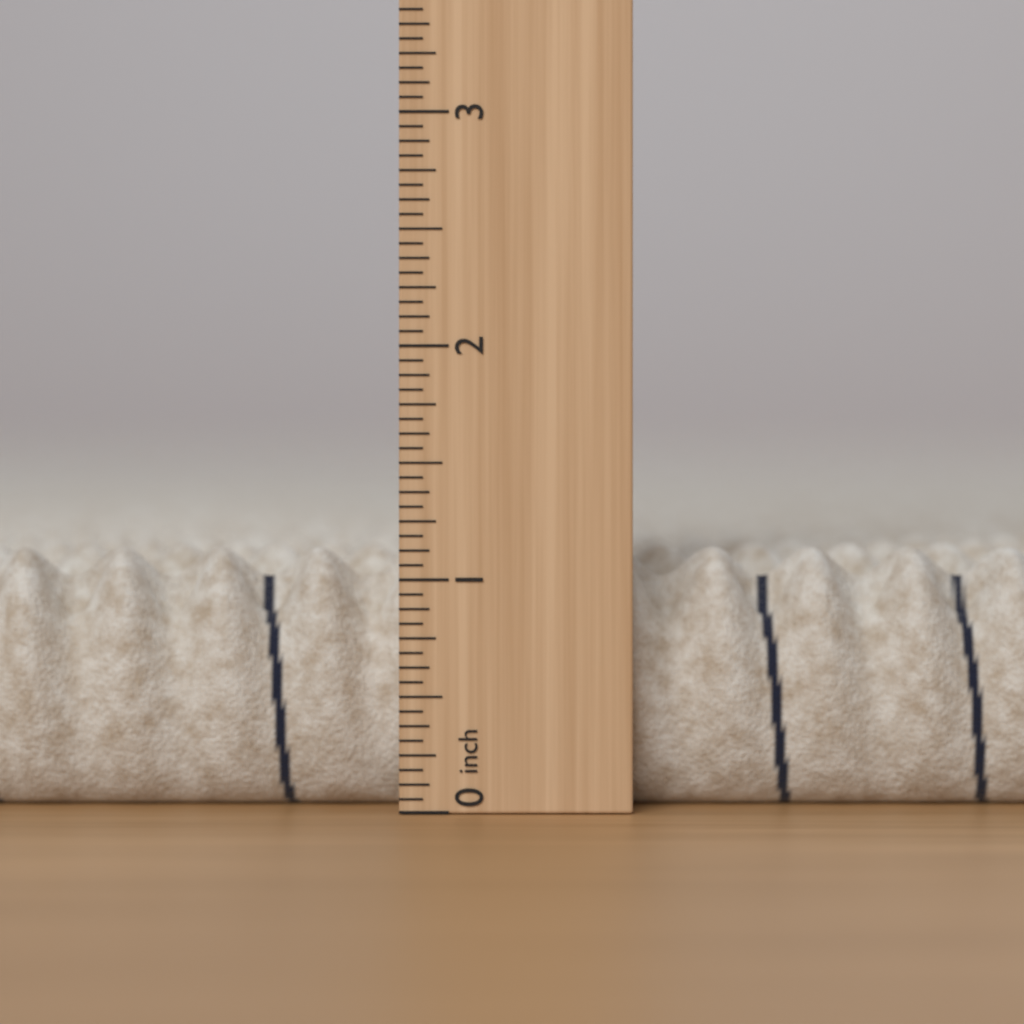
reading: 1.1250 in
